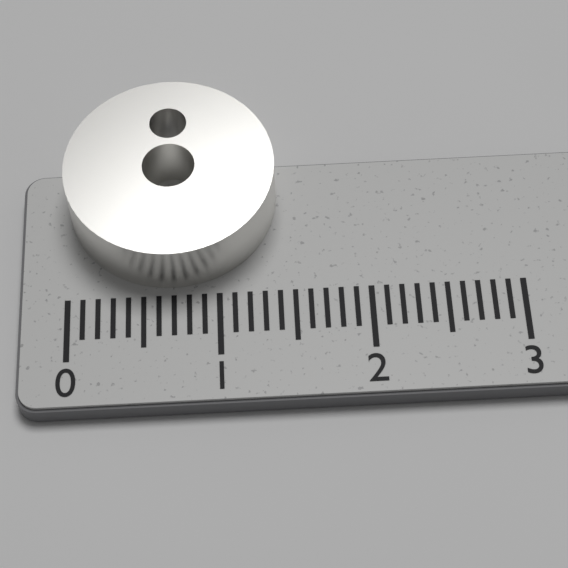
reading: 1.4 (no unit)
